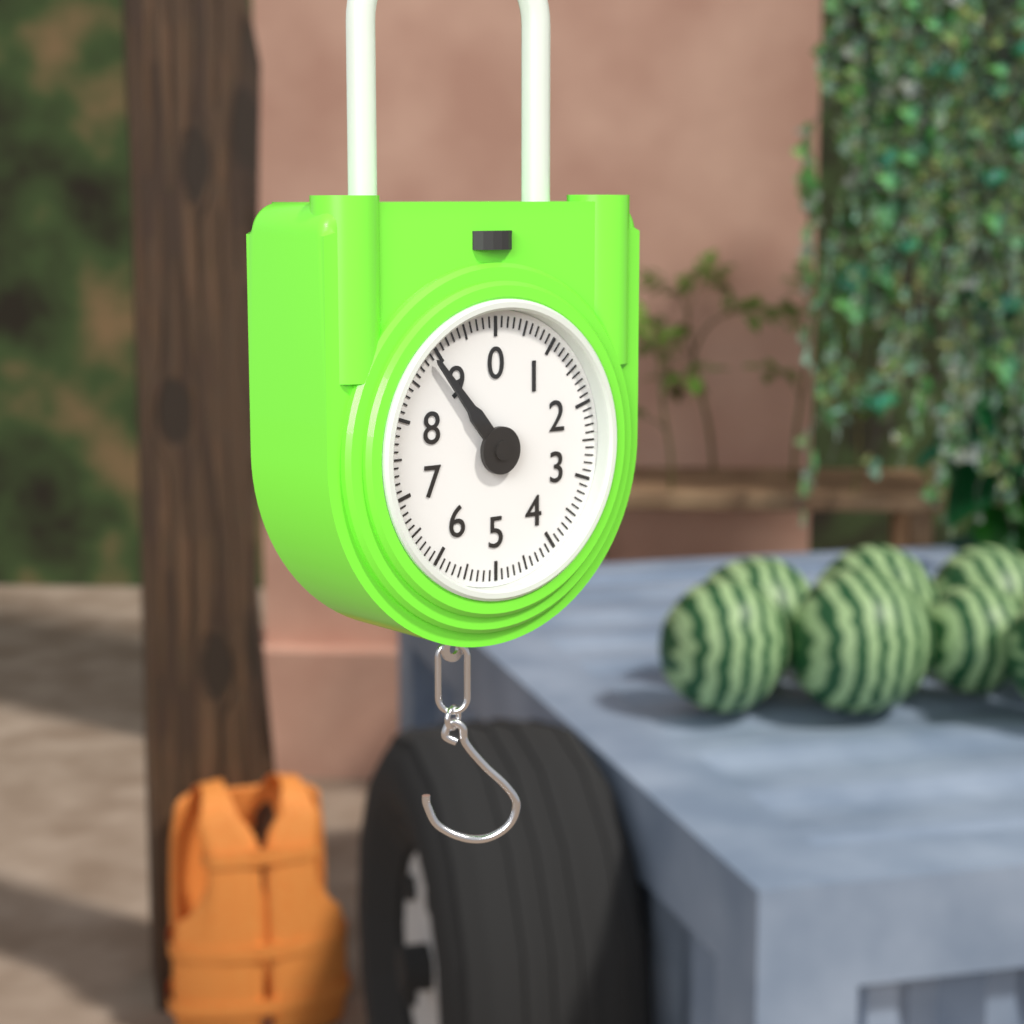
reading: 8.9 (no unit)
